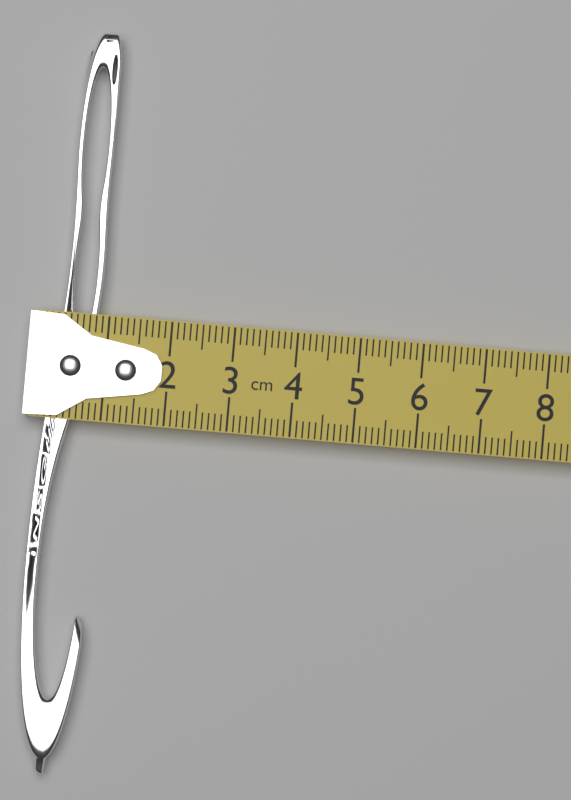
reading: 1.0 cm
